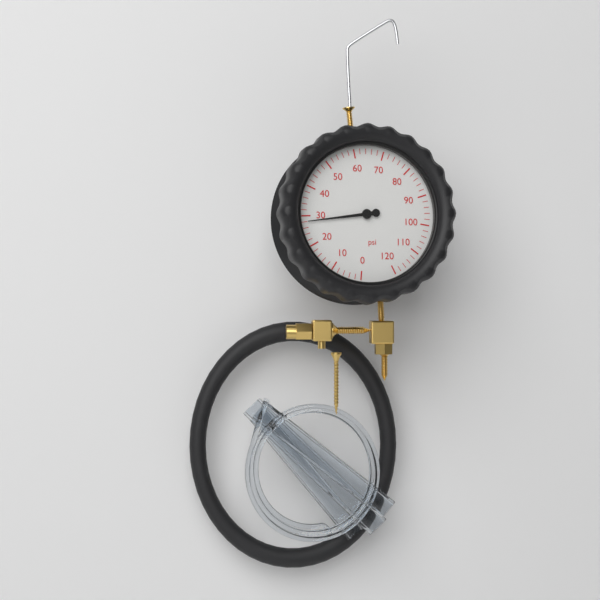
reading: 28 psi
